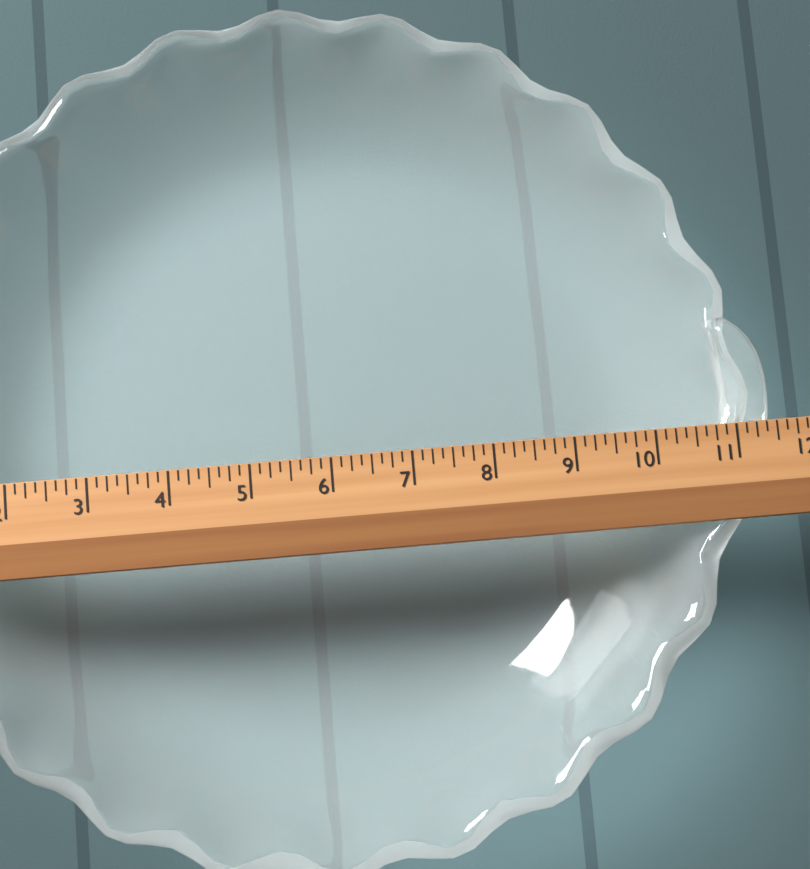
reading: 11.500 (no unit)
